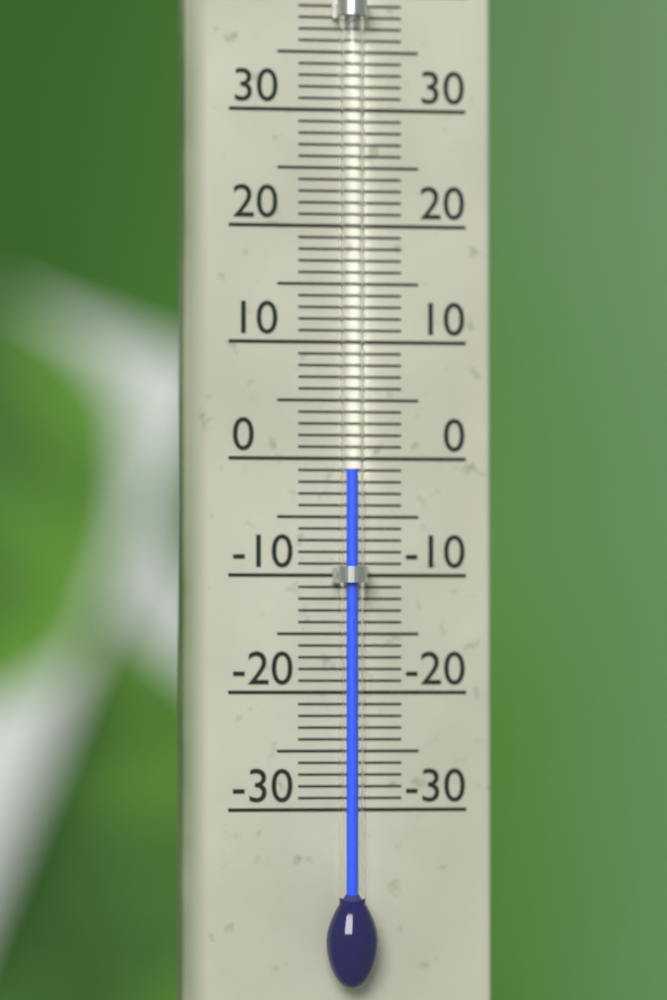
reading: -1 °C
